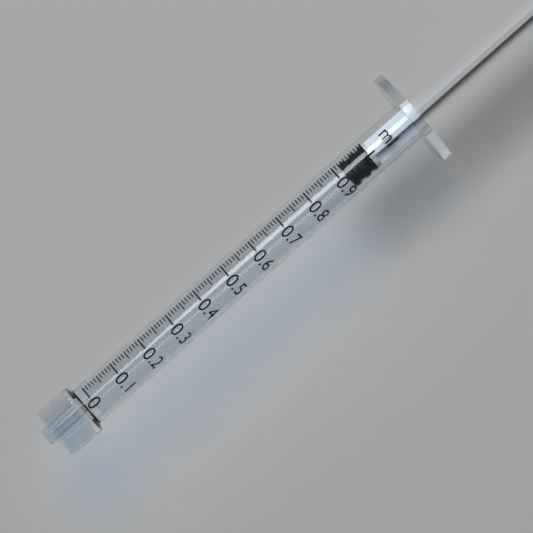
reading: 0.92 ml
